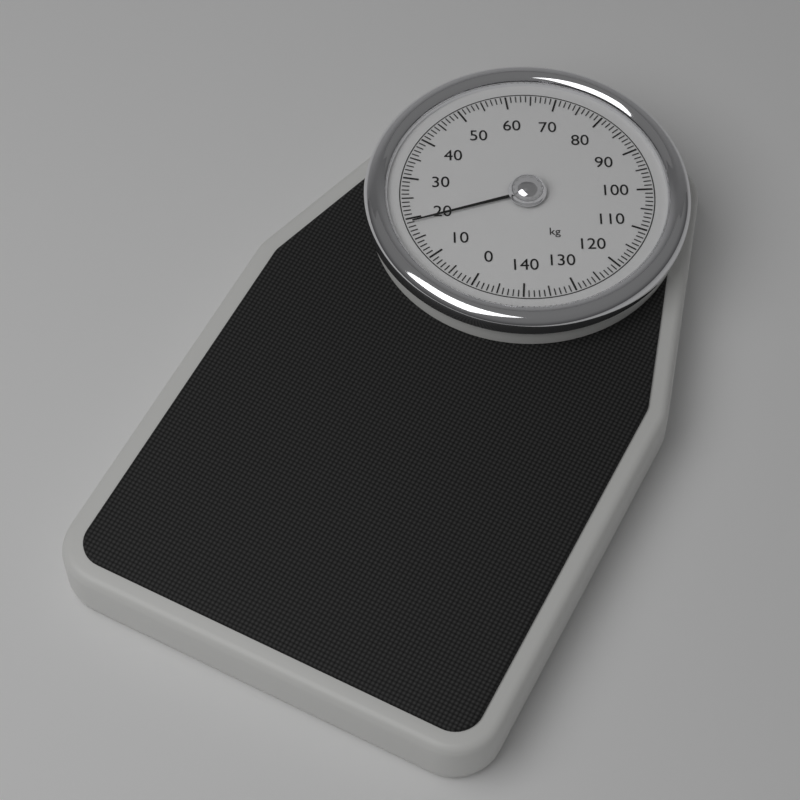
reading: 19 kg
